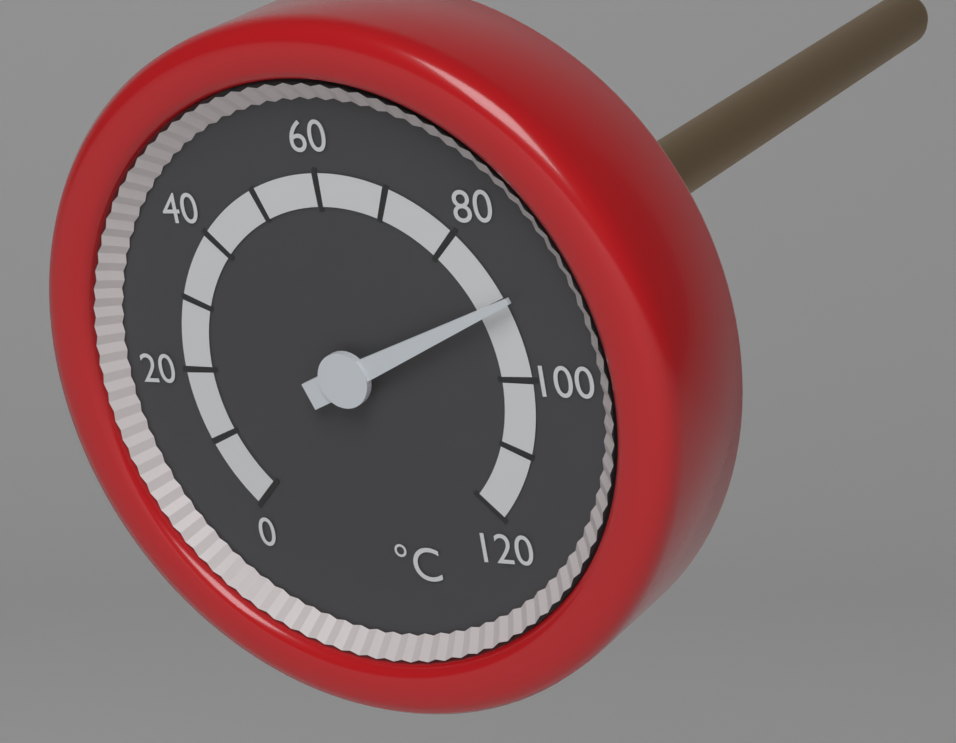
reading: 90 °C
